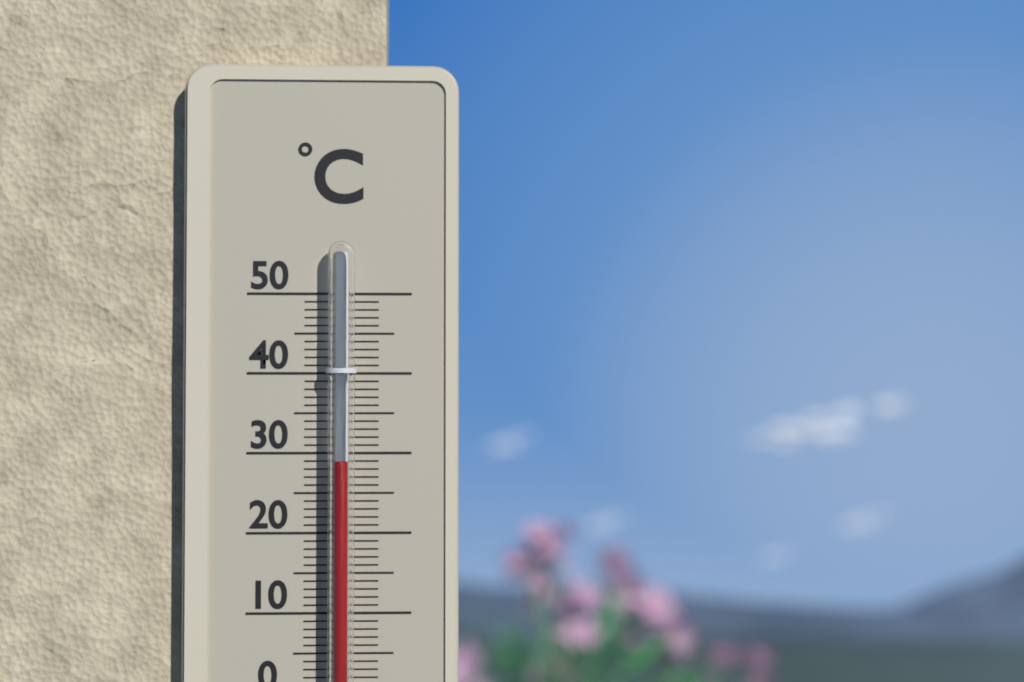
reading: 29 °C
